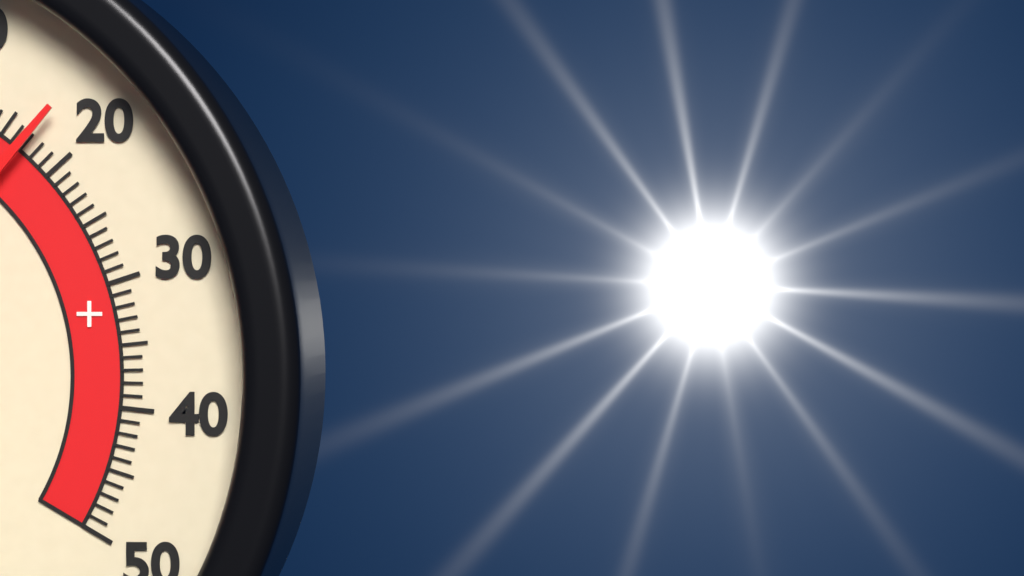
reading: 17 °C
